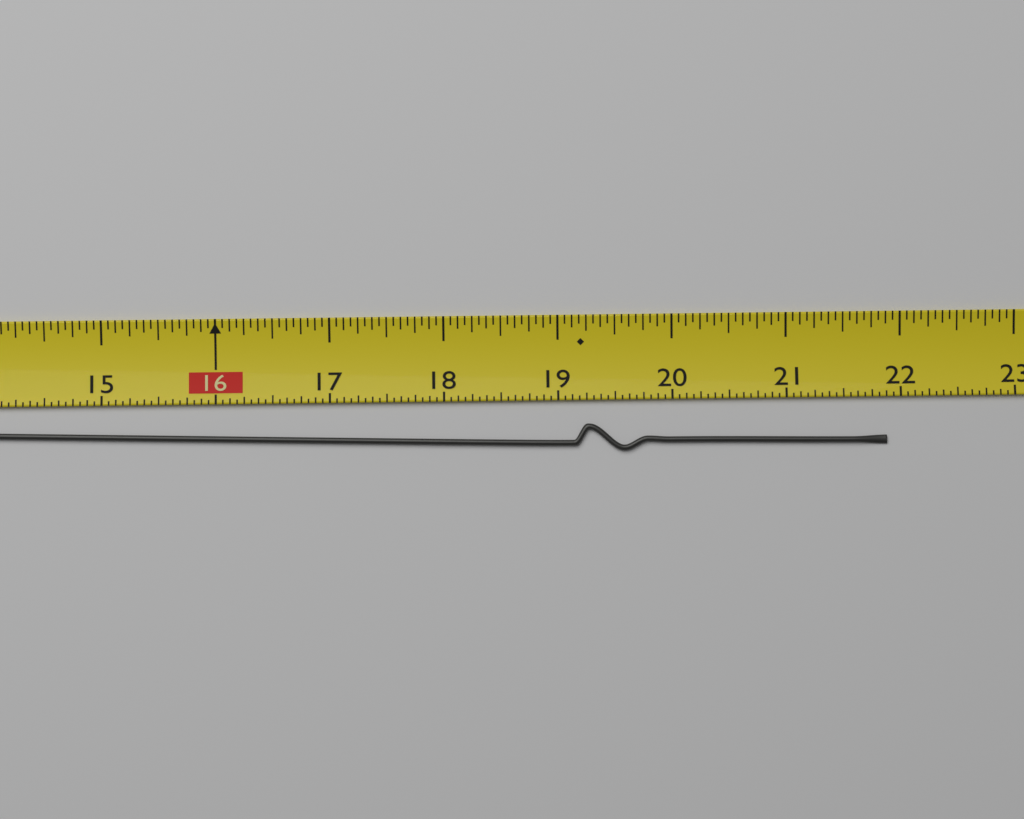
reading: 21.8750 (no unit)
